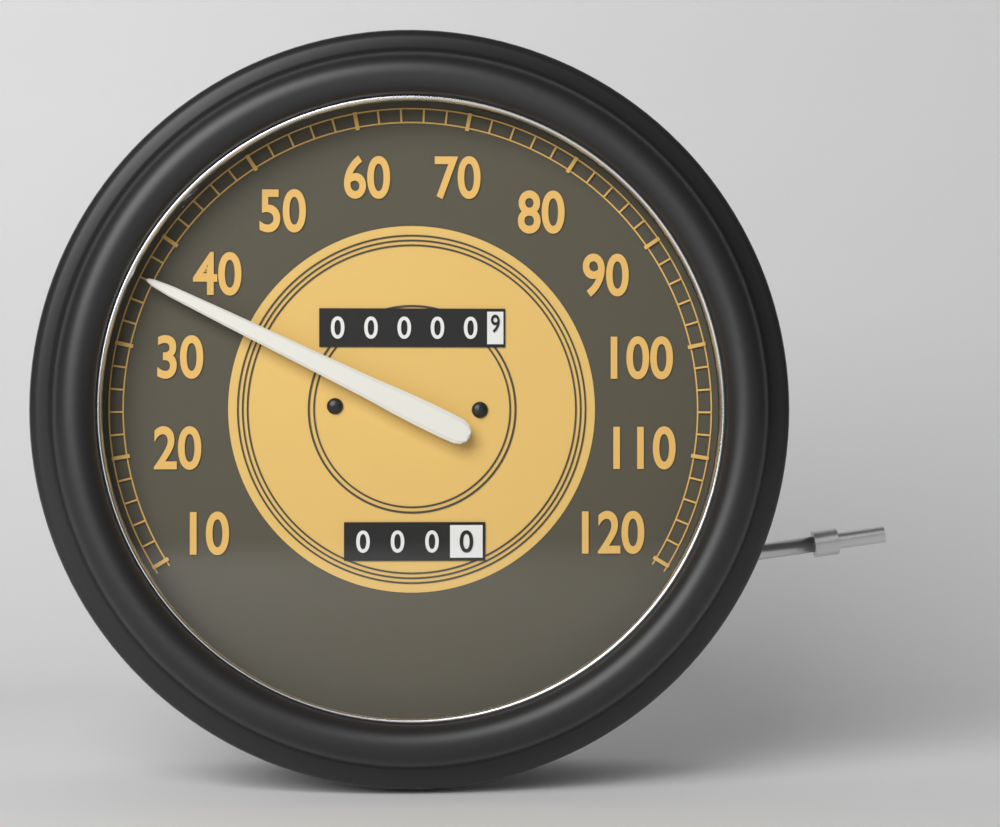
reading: 36 (no unit)
